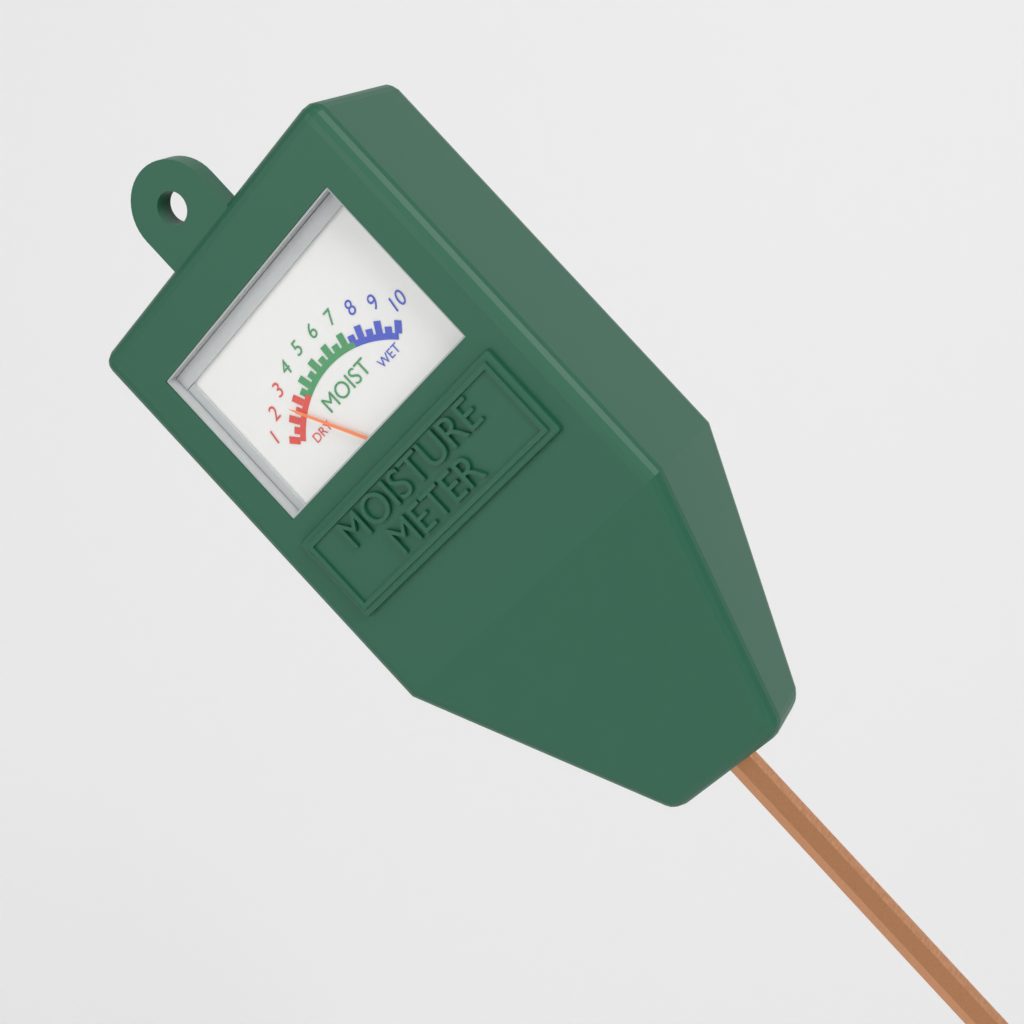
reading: 2.5 (no unit)
